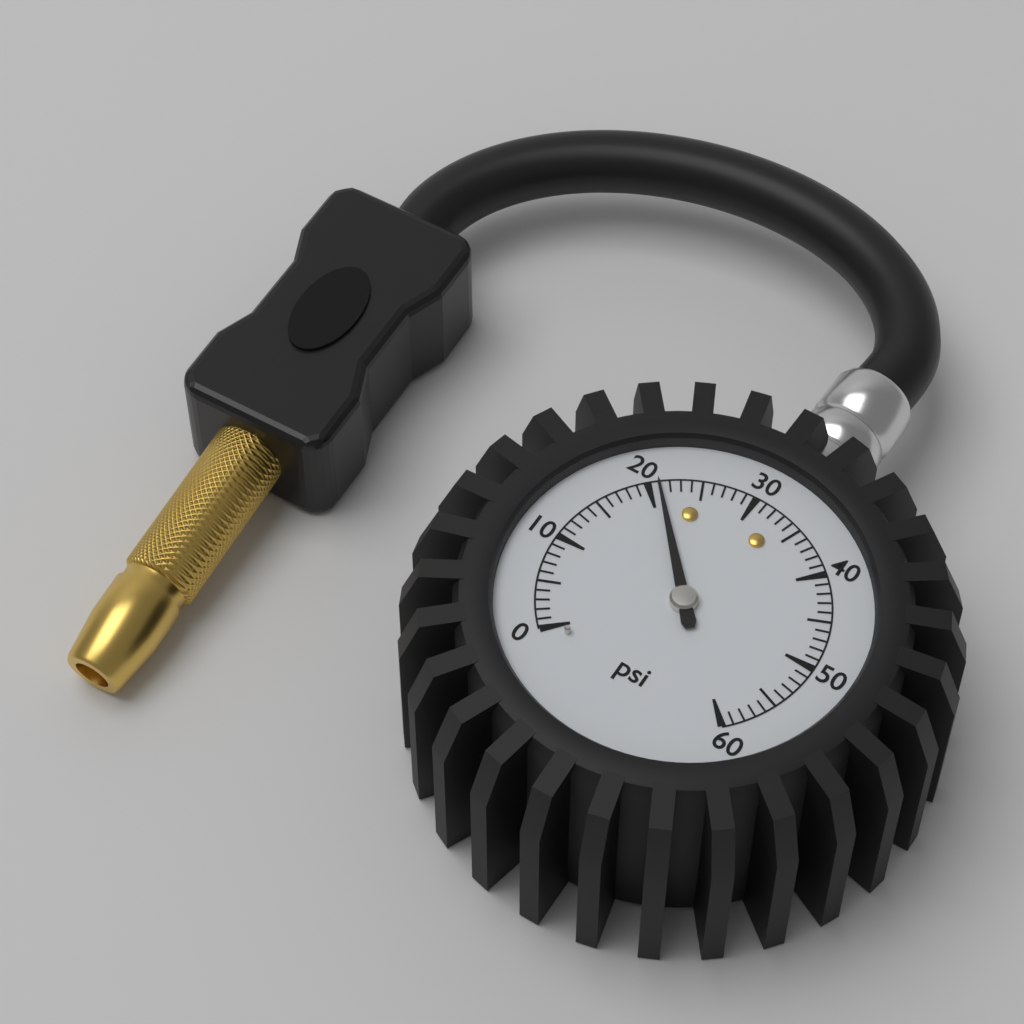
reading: 21 psi
